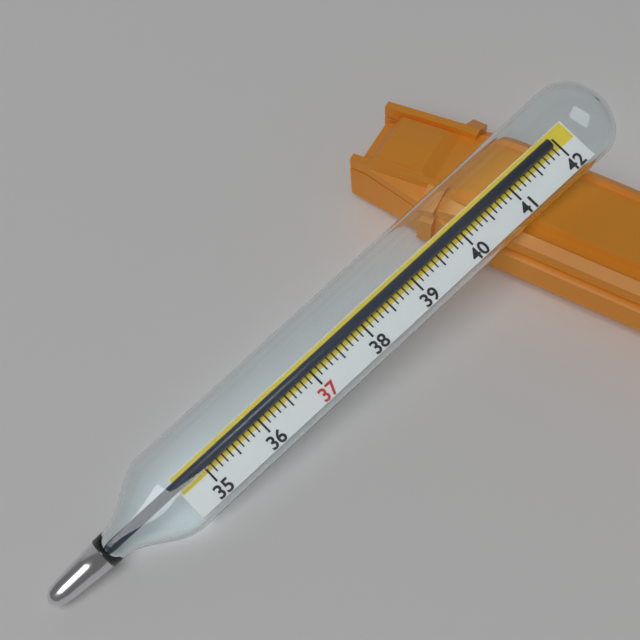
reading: 41.9 (no unit)
